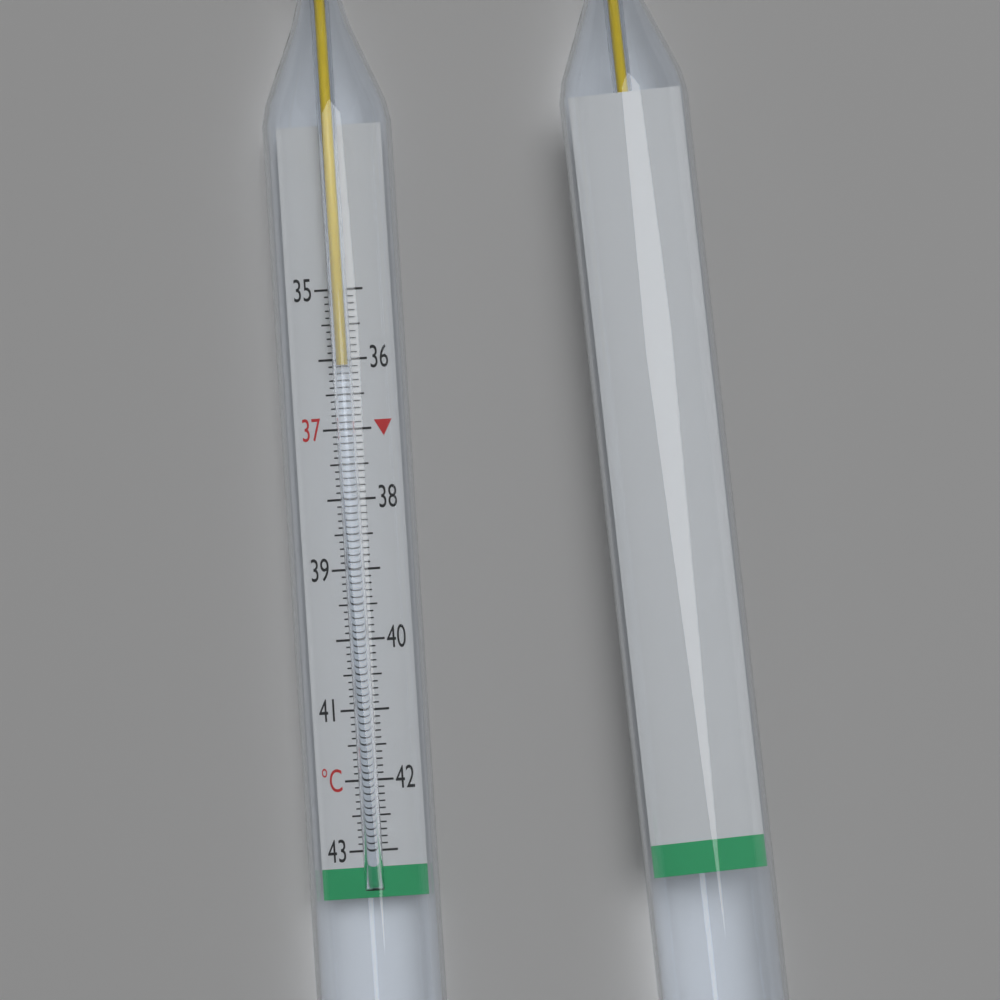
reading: 36.1 °C
